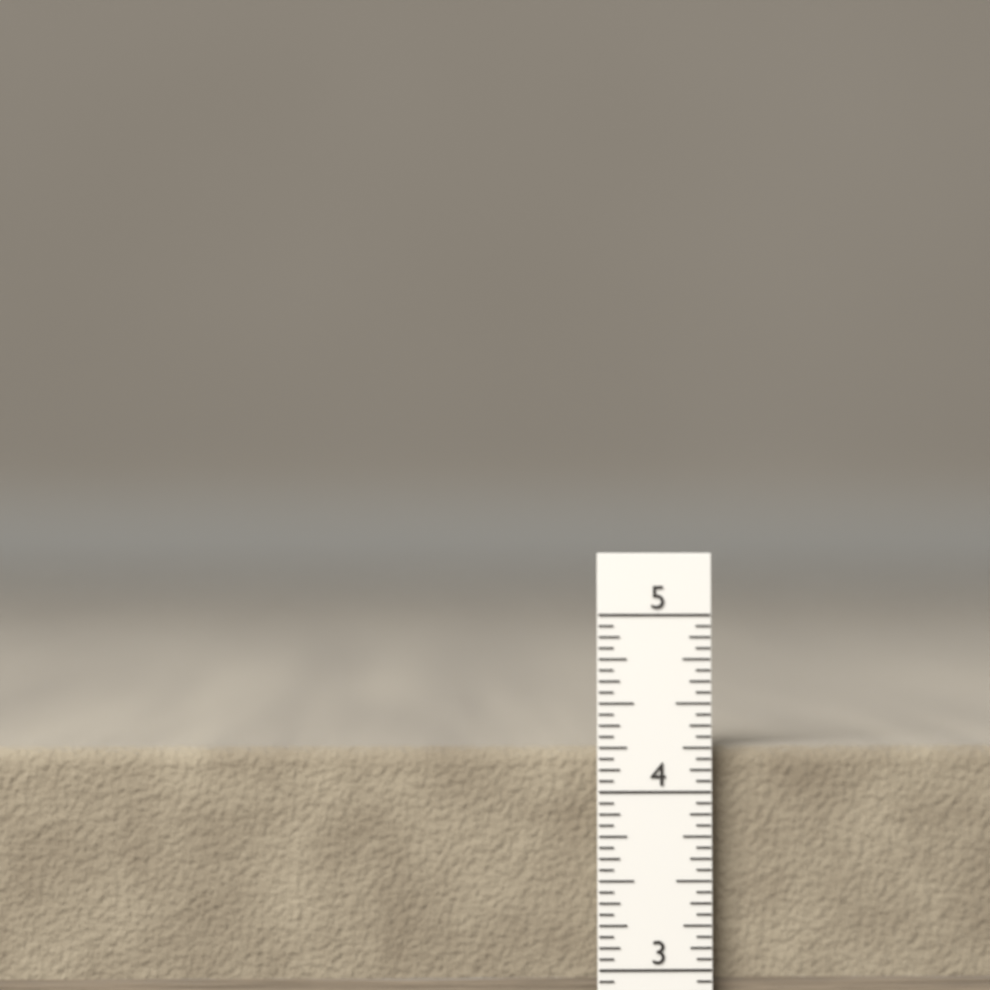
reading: 4.2500 in
